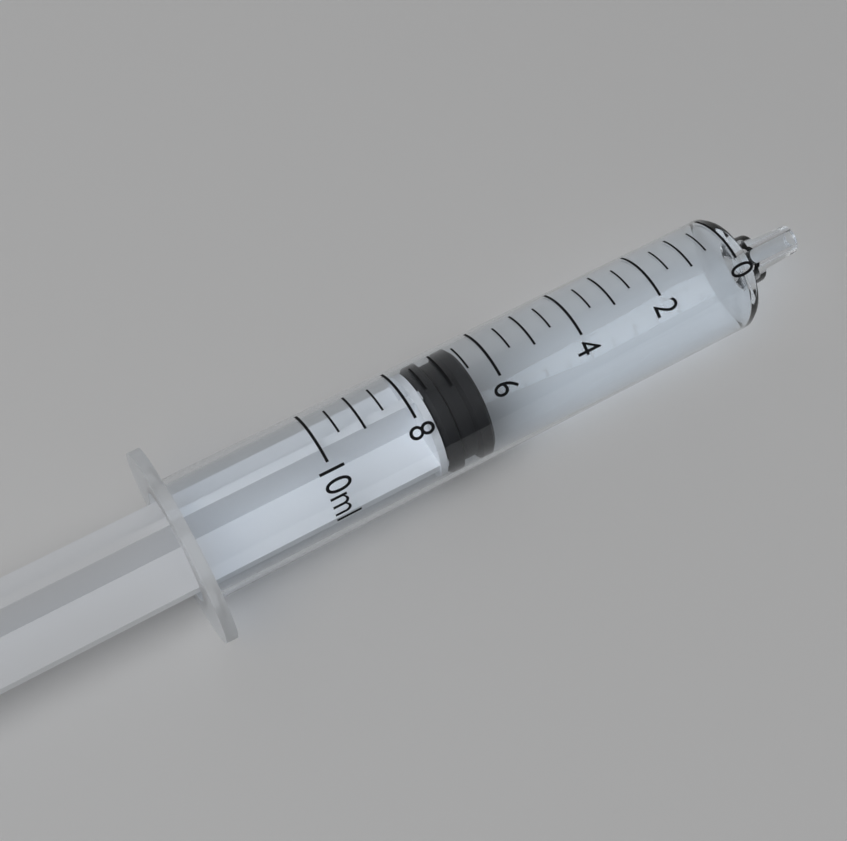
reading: 6.5 ml
